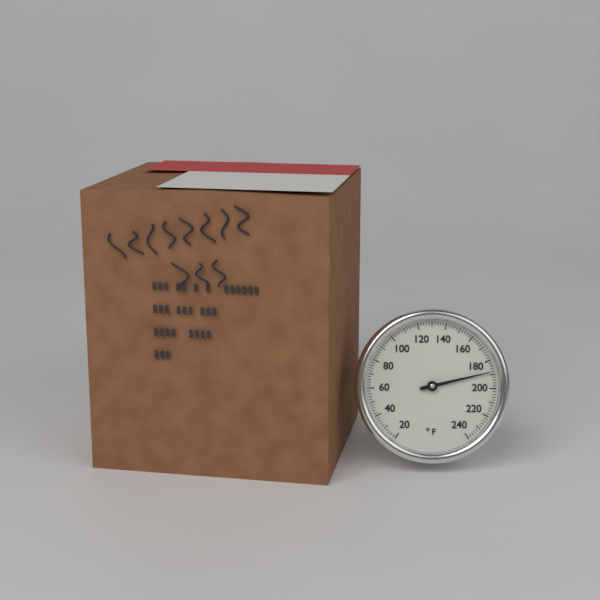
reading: 188 °F
